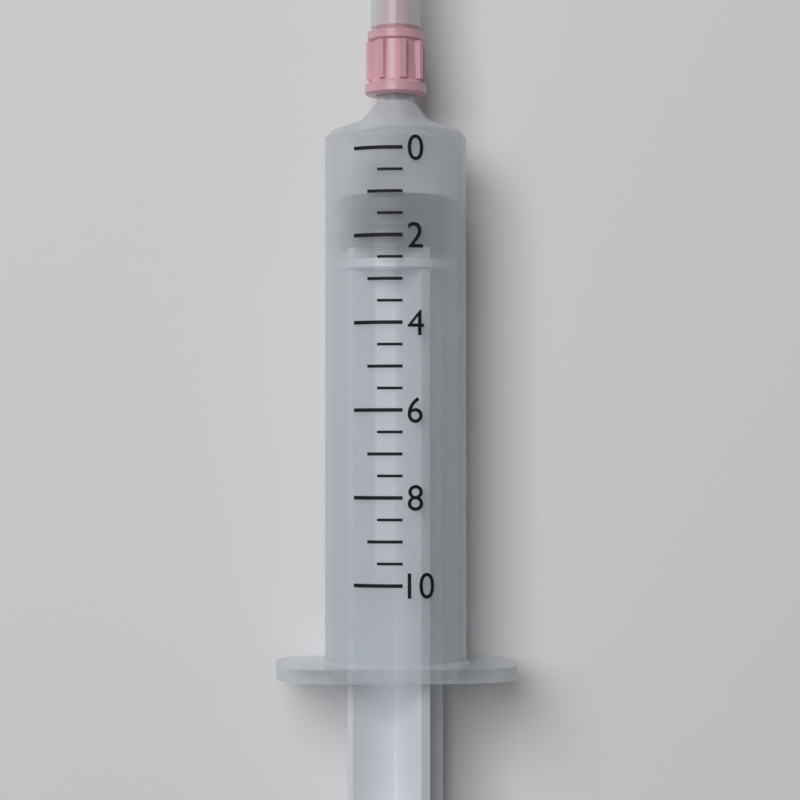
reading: 1.0 (no unit)
